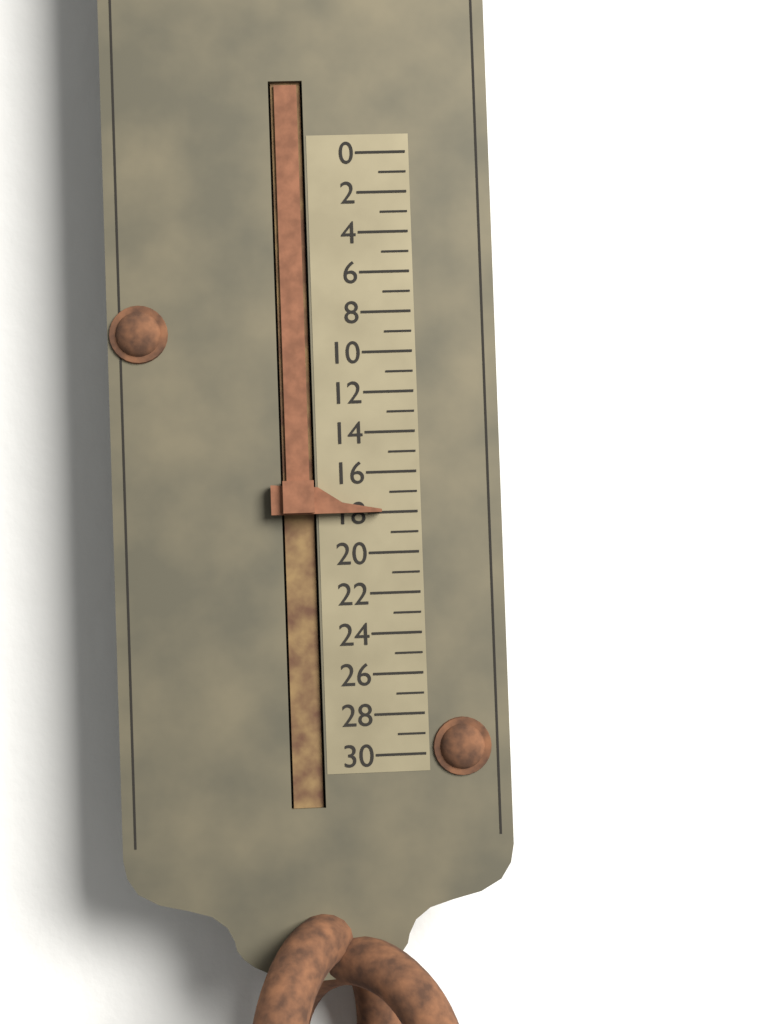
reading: 18 (no unit)
